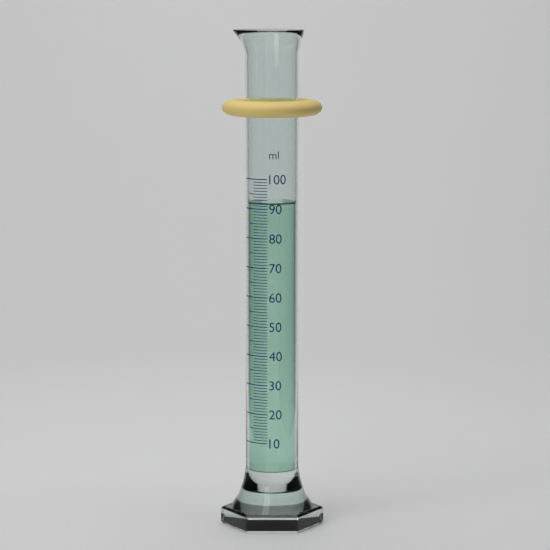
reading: 92 ml
